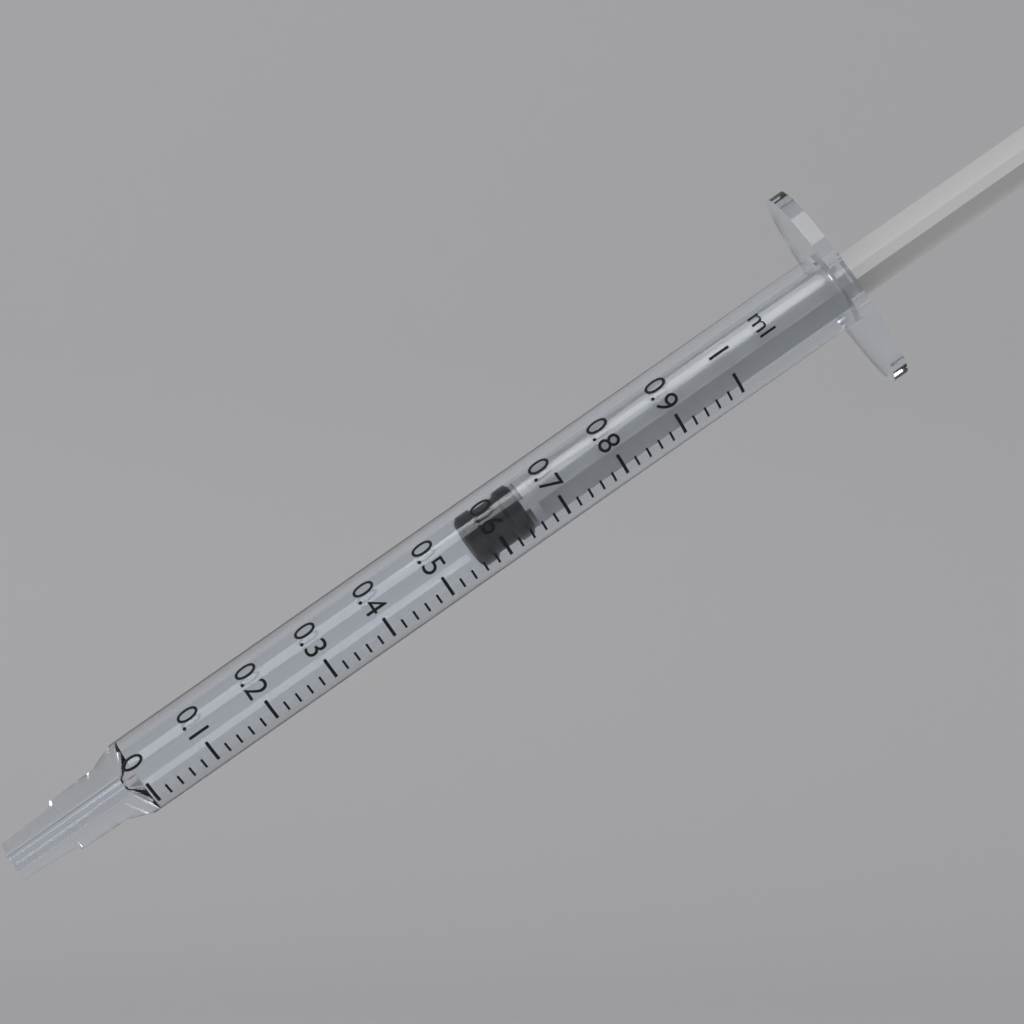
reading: 0.56 ml
